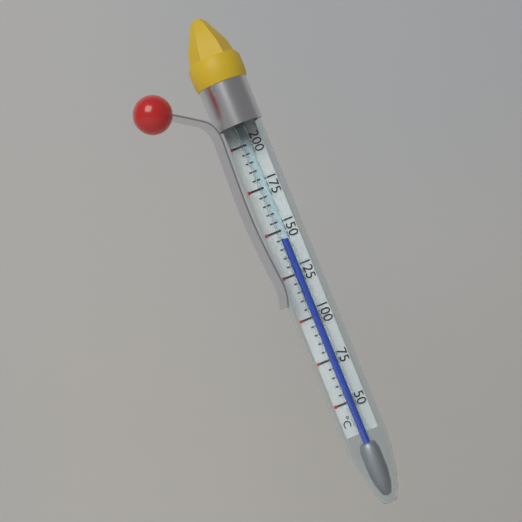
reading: 145 °C
